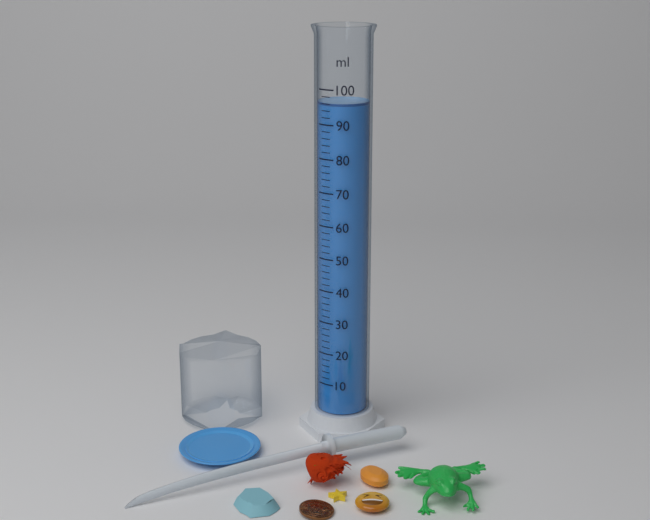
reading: 96 ml
